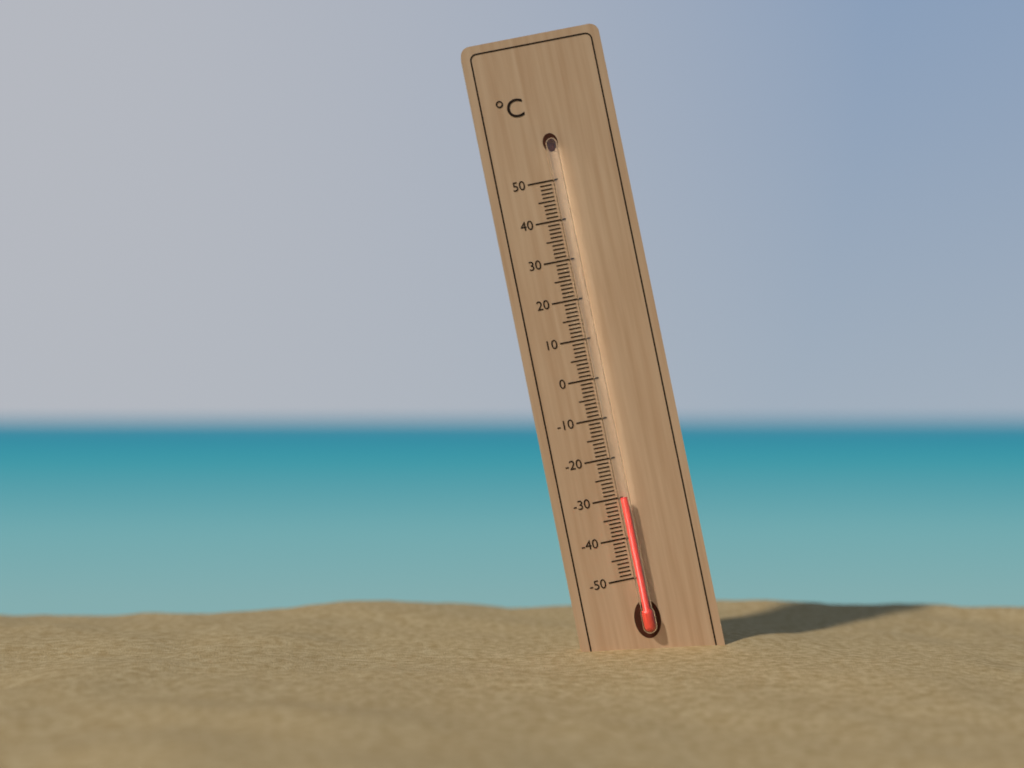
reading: -30 °C
